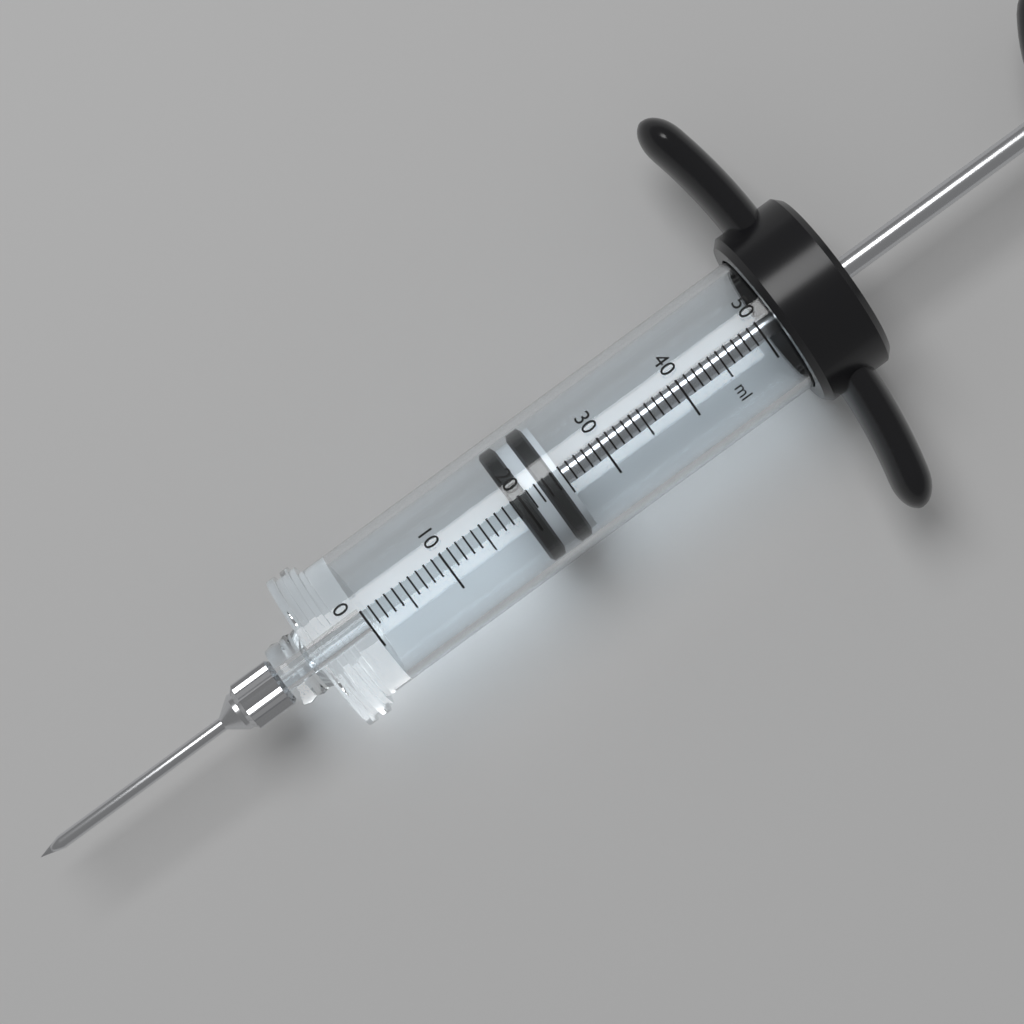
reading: 19 ml
